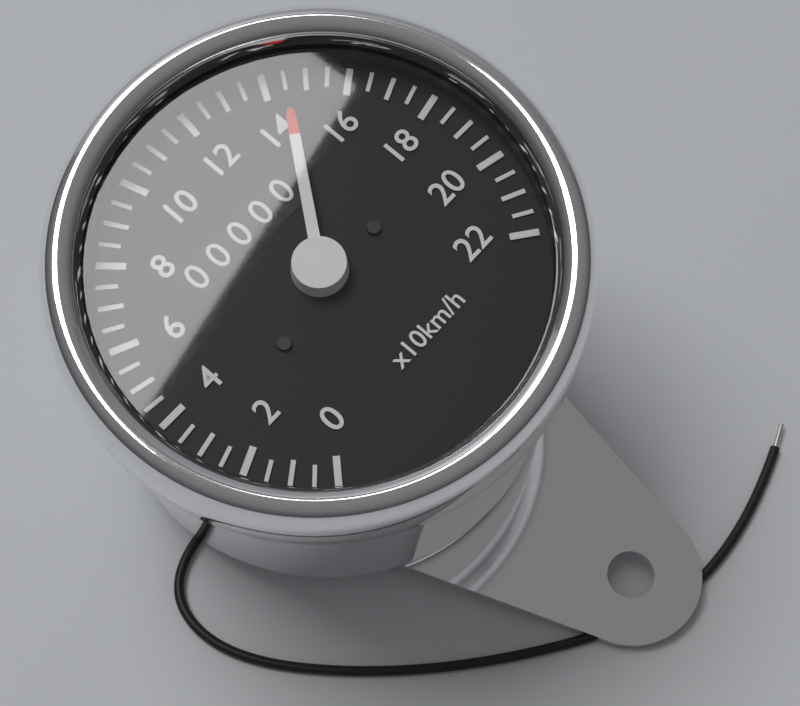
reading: 145 km/h
